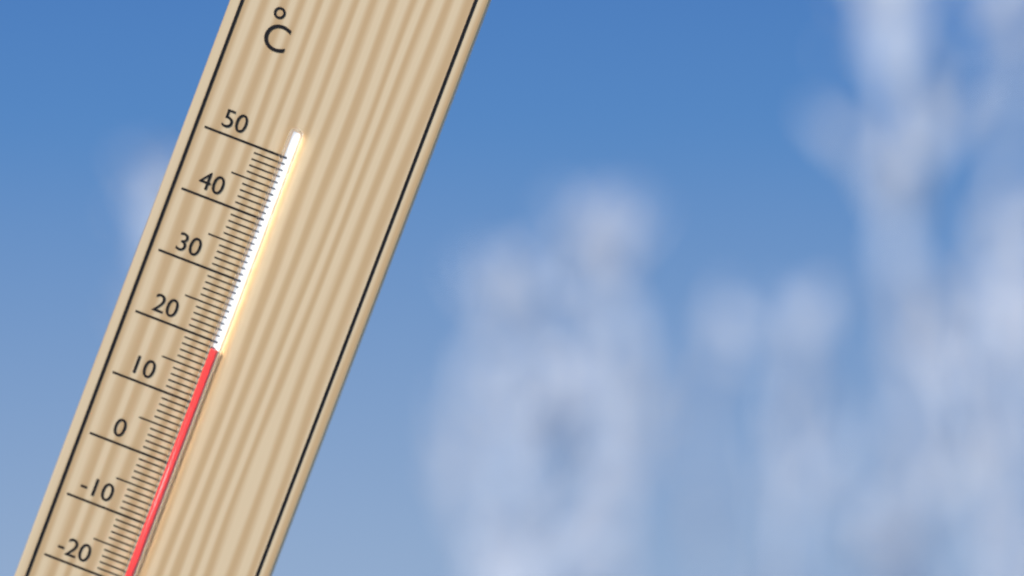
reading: 19 °C
